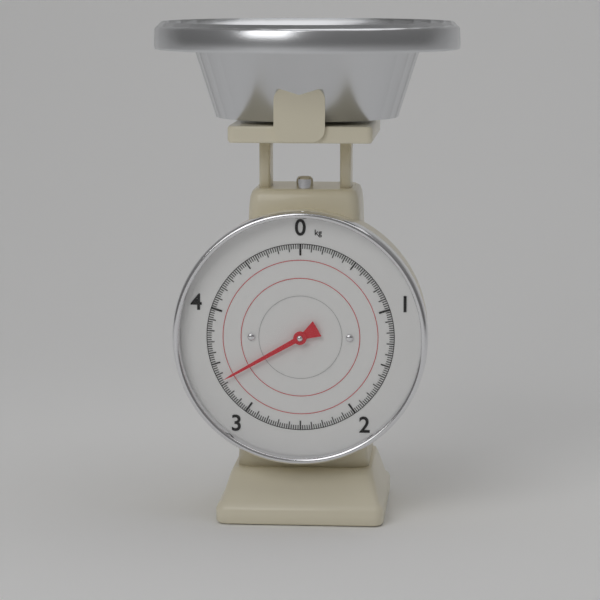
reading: 3.34 kg
